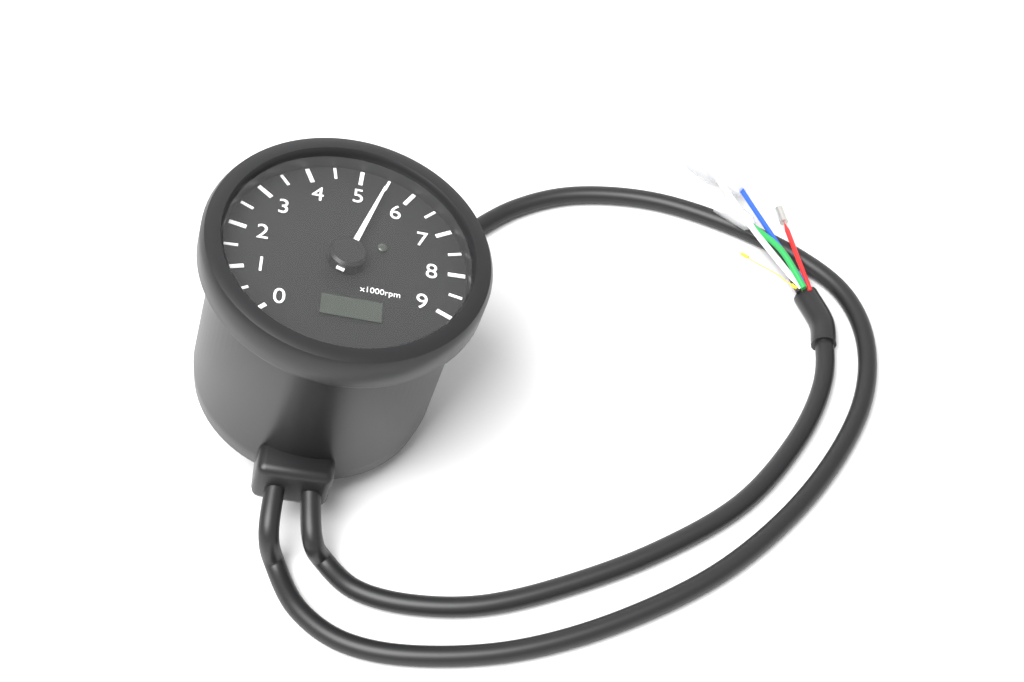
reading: 5500 rpm
